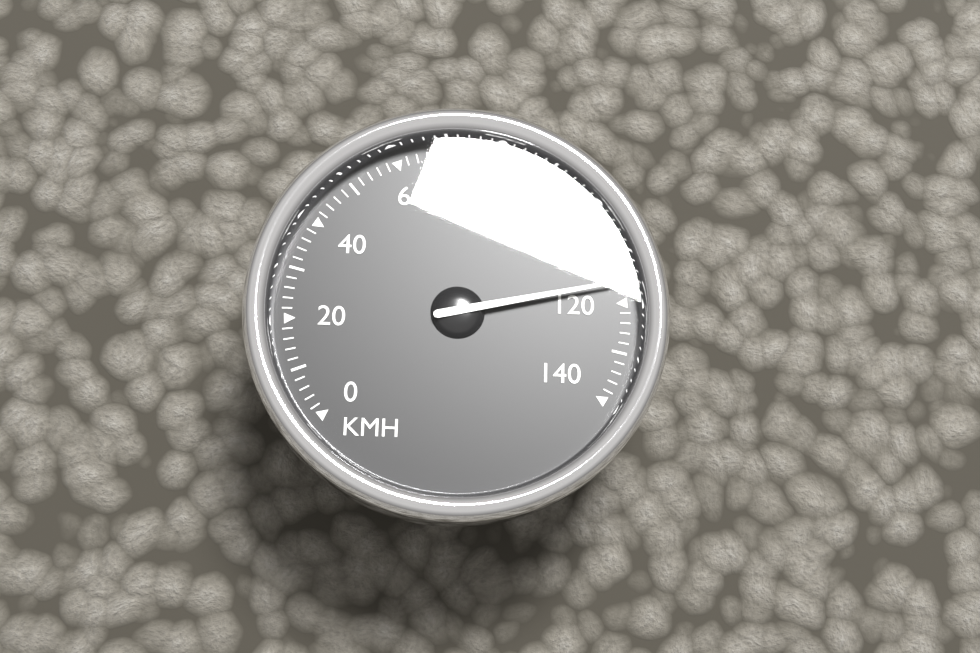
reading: 116 km/h
